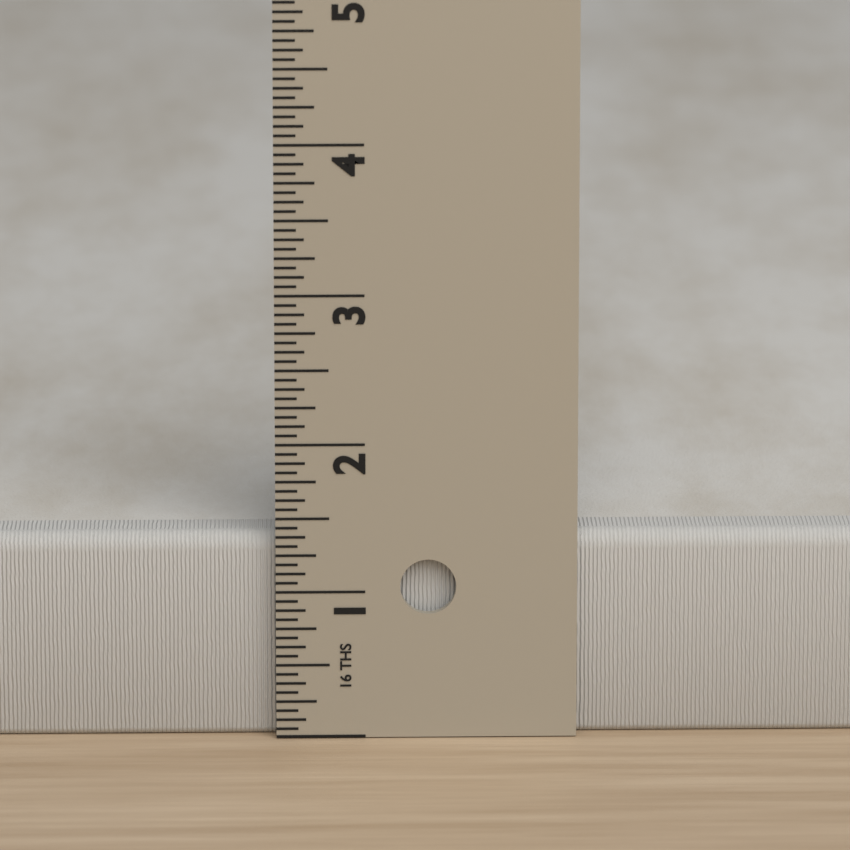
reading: 1.3750 in
